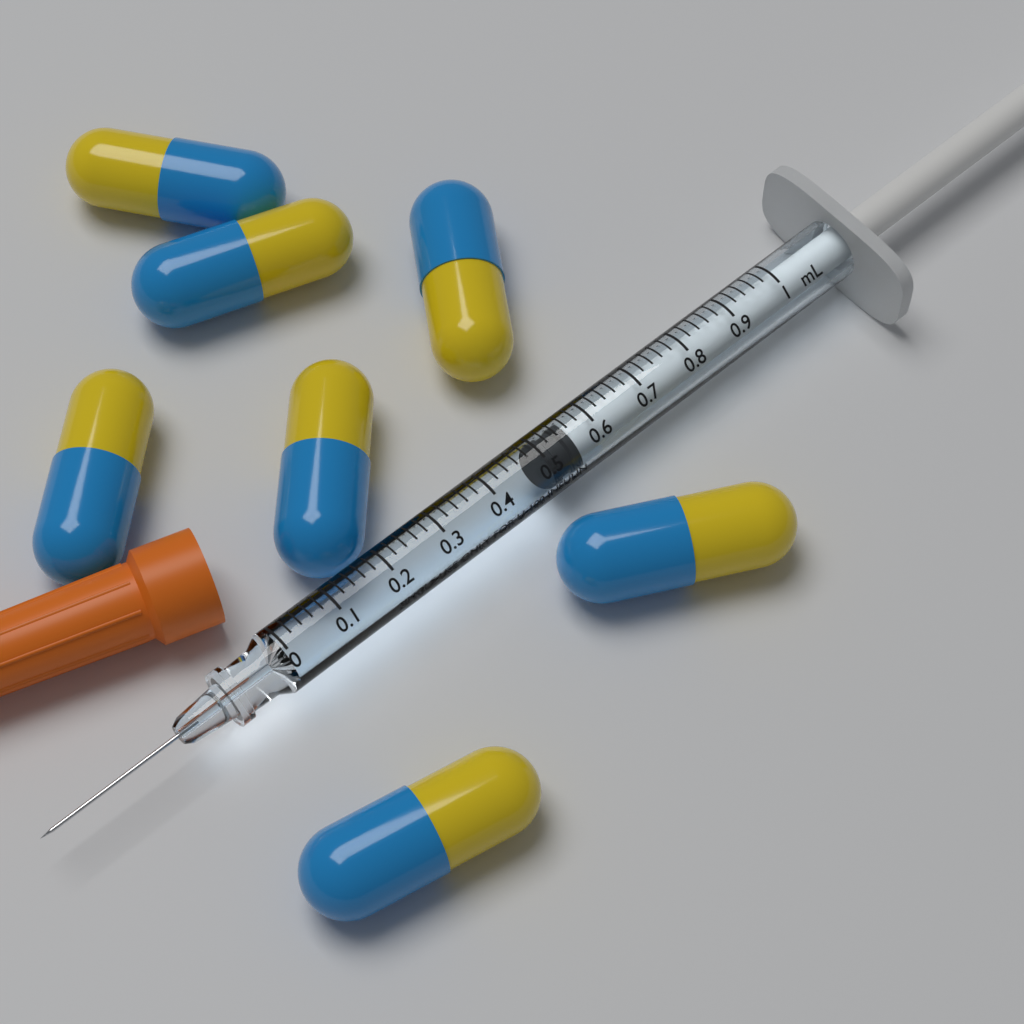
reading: 0.50 mL
